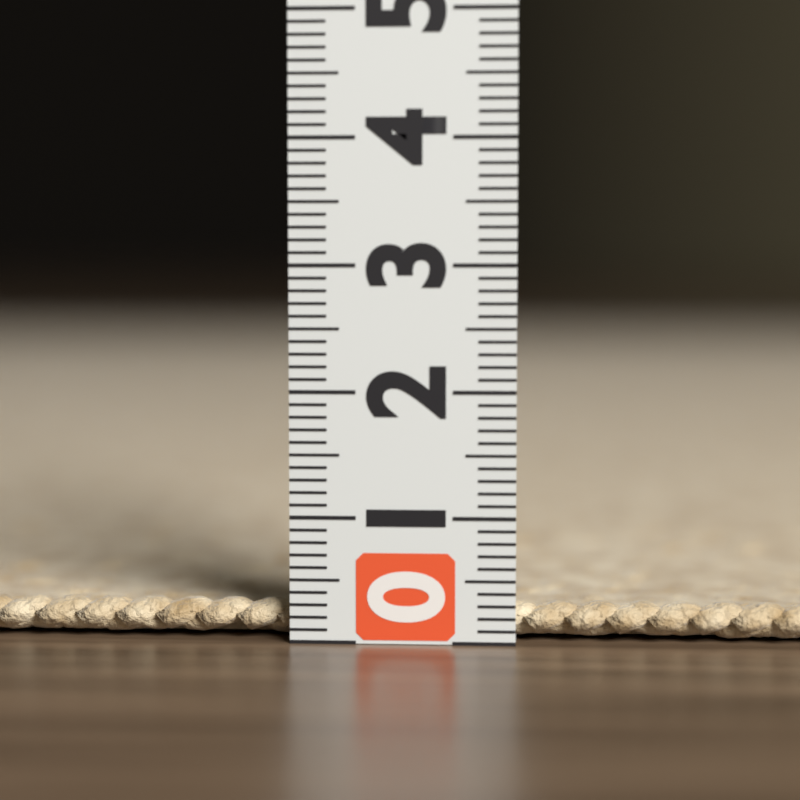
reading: 0.3 (no unit)
